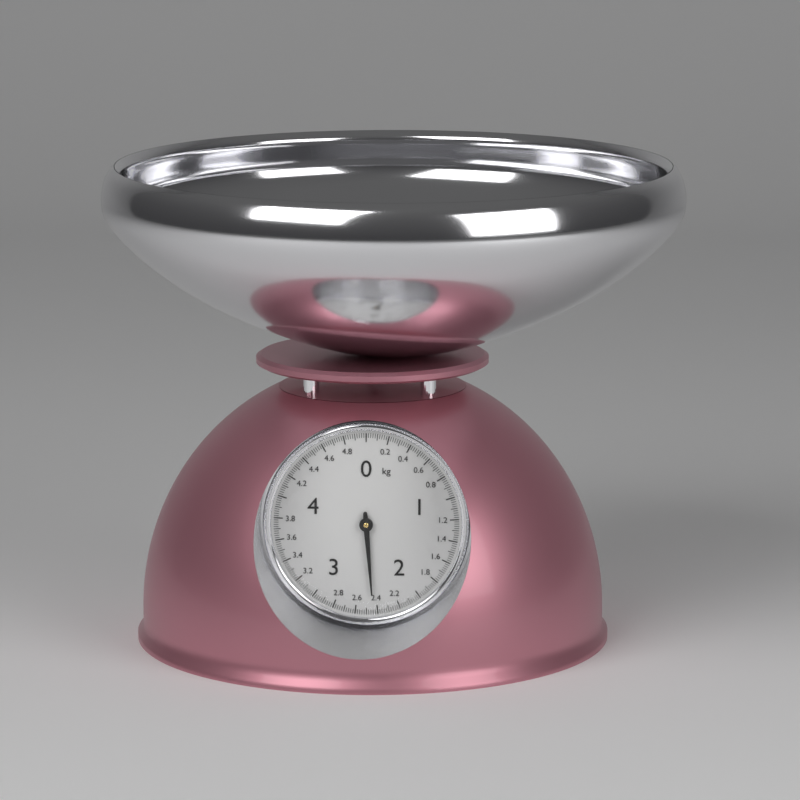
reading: 2.44 kg
